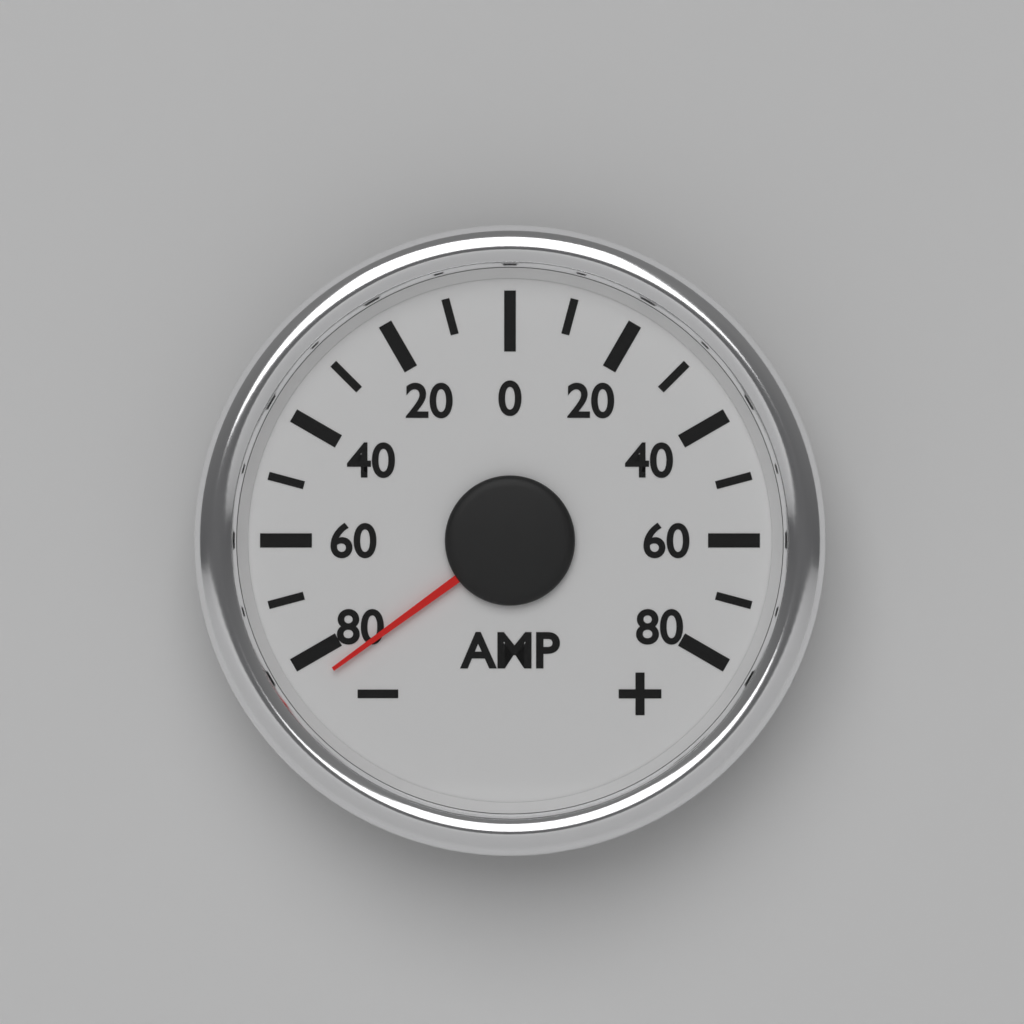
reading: -84 AMP
